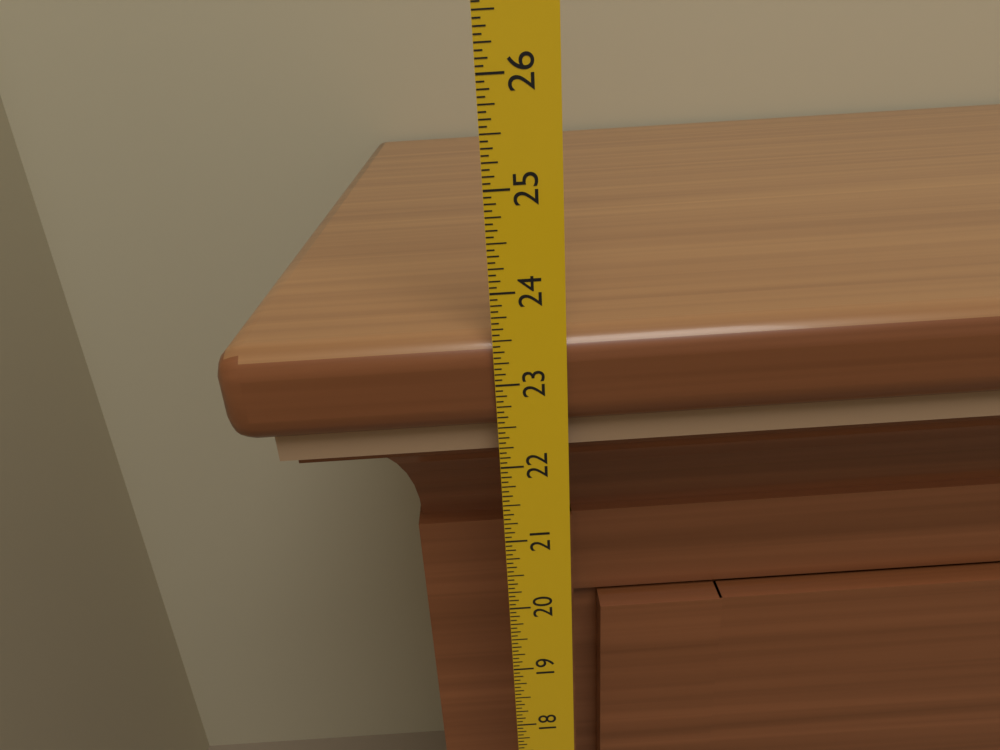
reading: 23.5000 in
